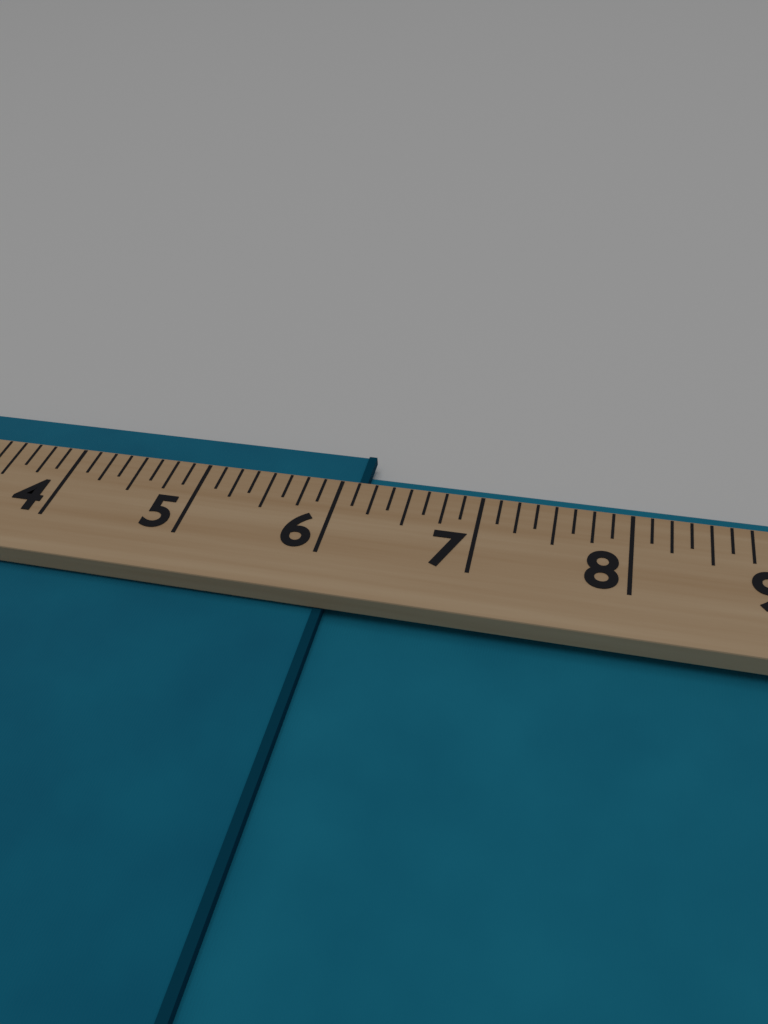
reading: 6.125 (no unit)
